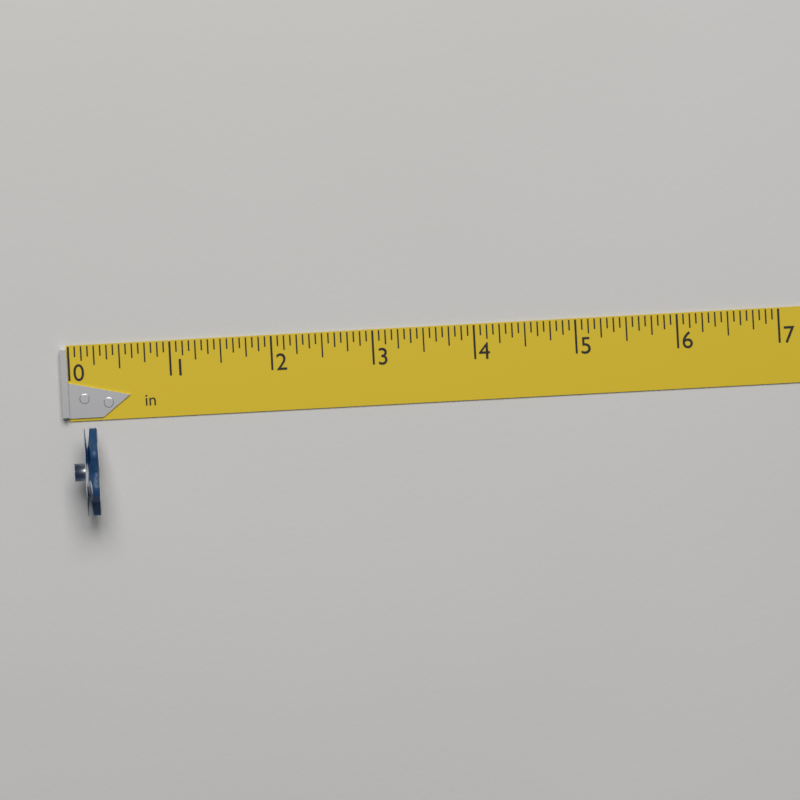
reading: 0.2500 in
